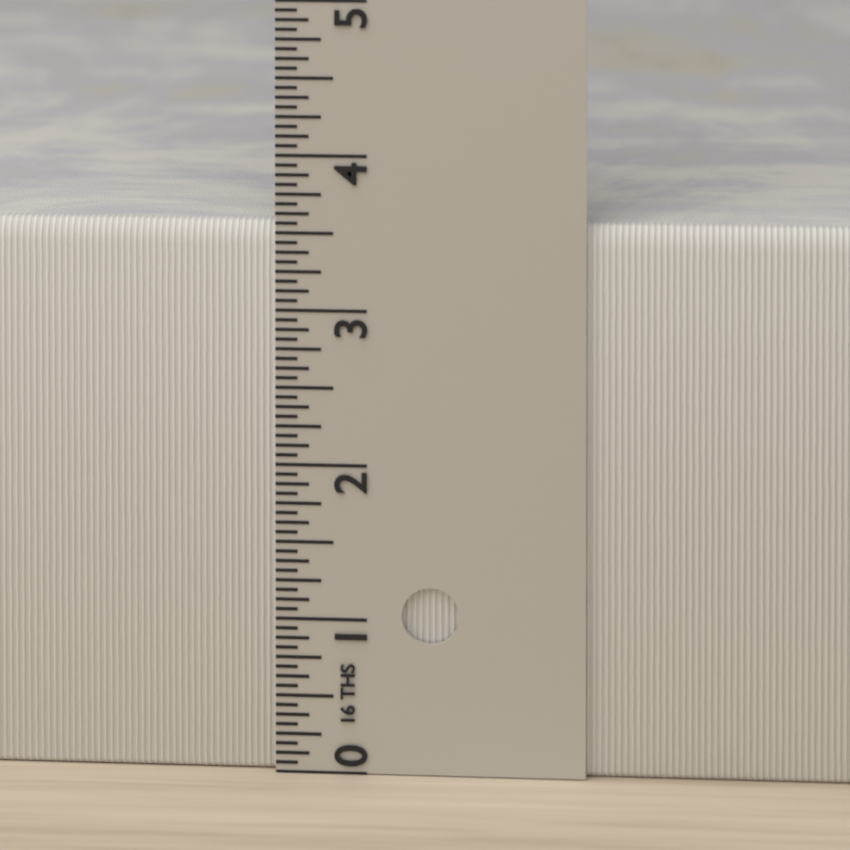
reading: 3.5625 in
